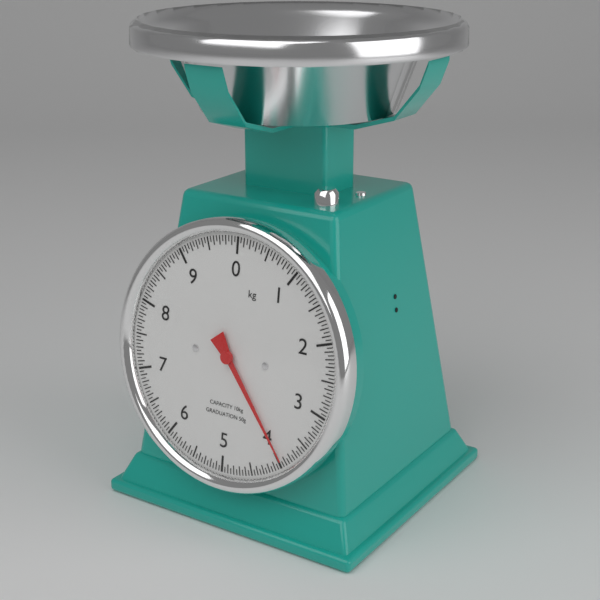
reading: 3.95 kg
